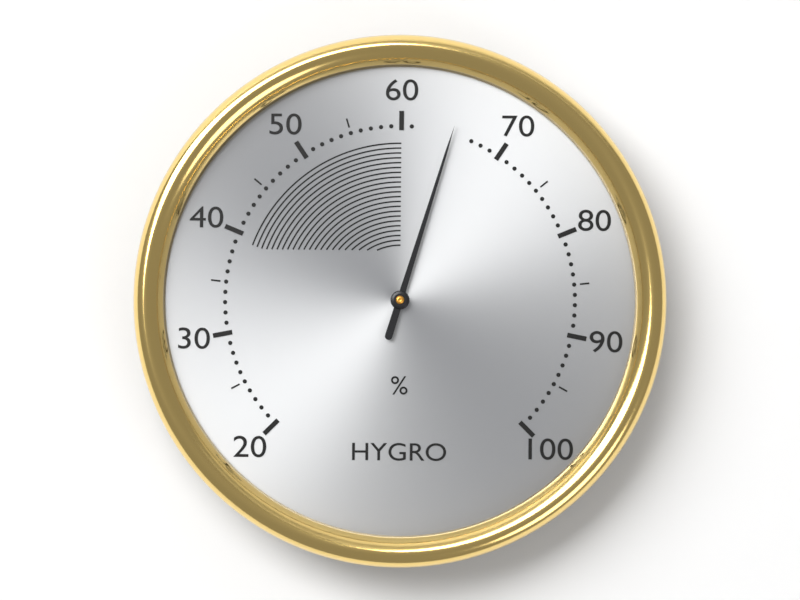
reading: 65 %
